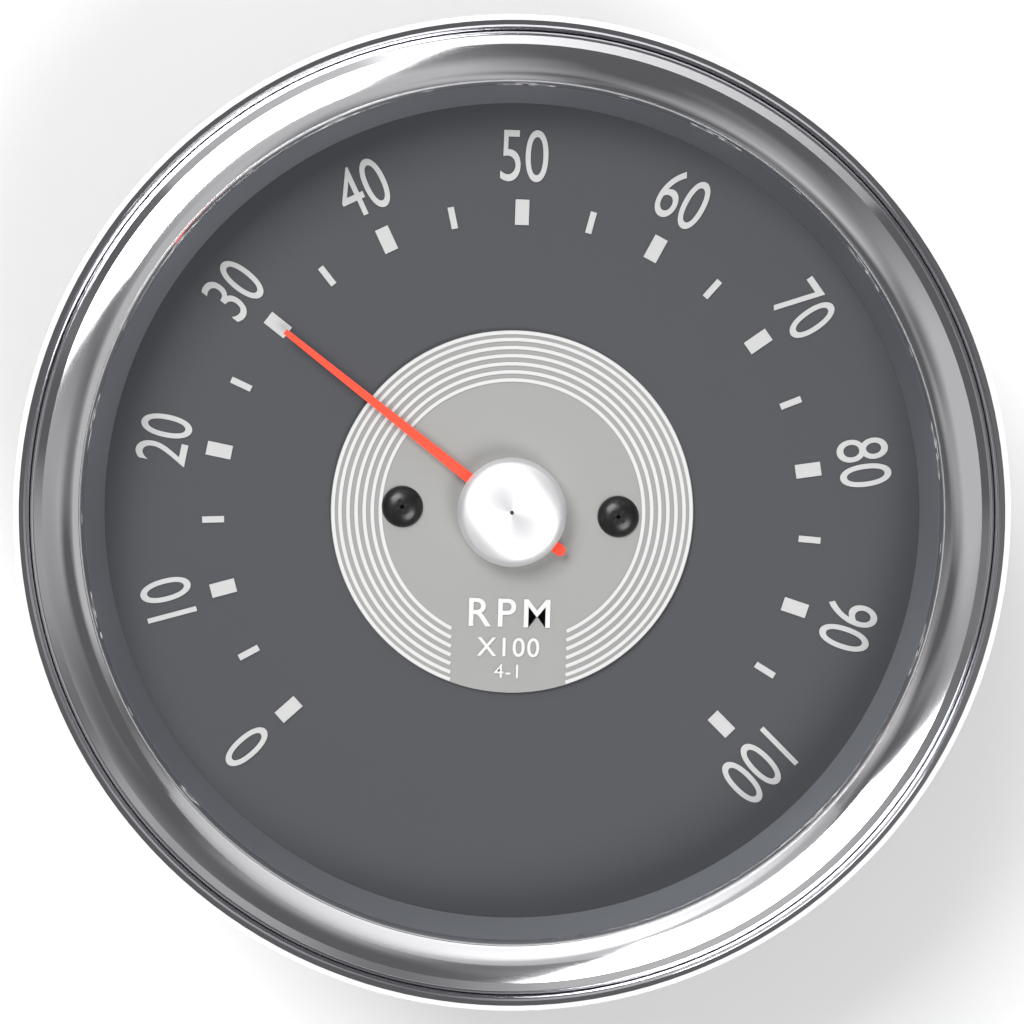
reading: 30 RPM x100
